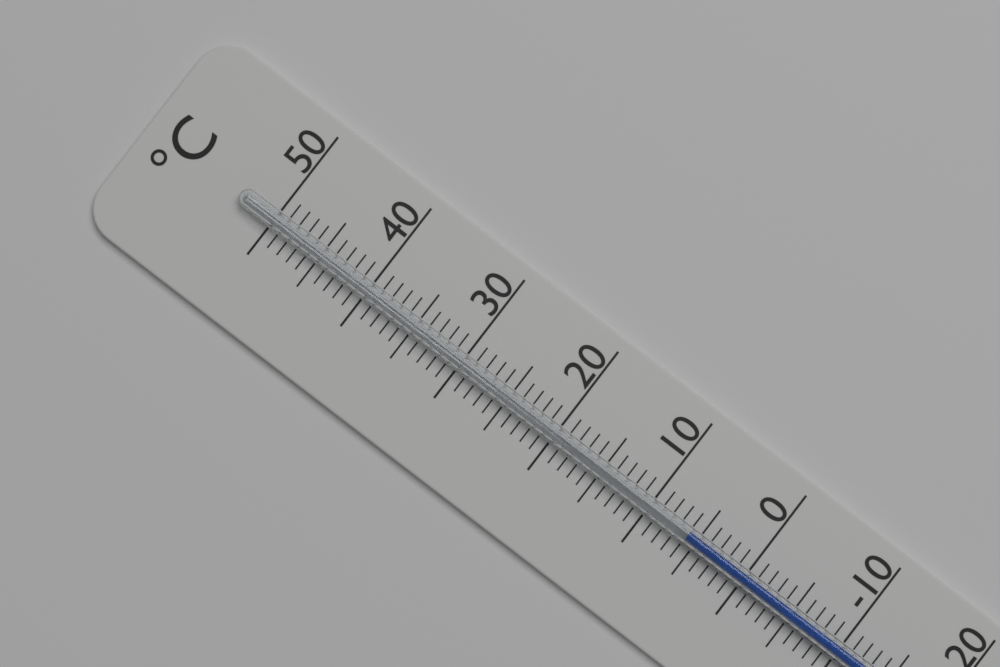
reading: 6 °C
